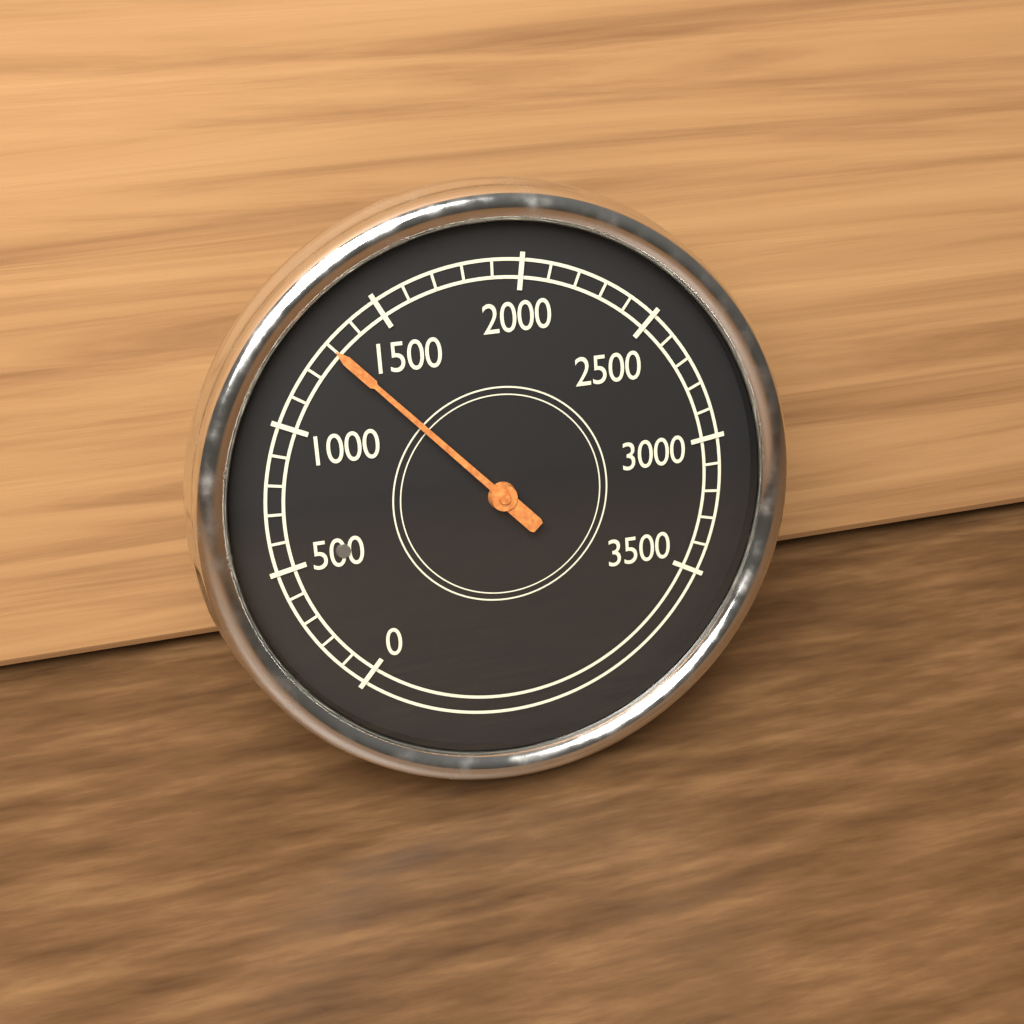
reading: 1300 (no unit)
